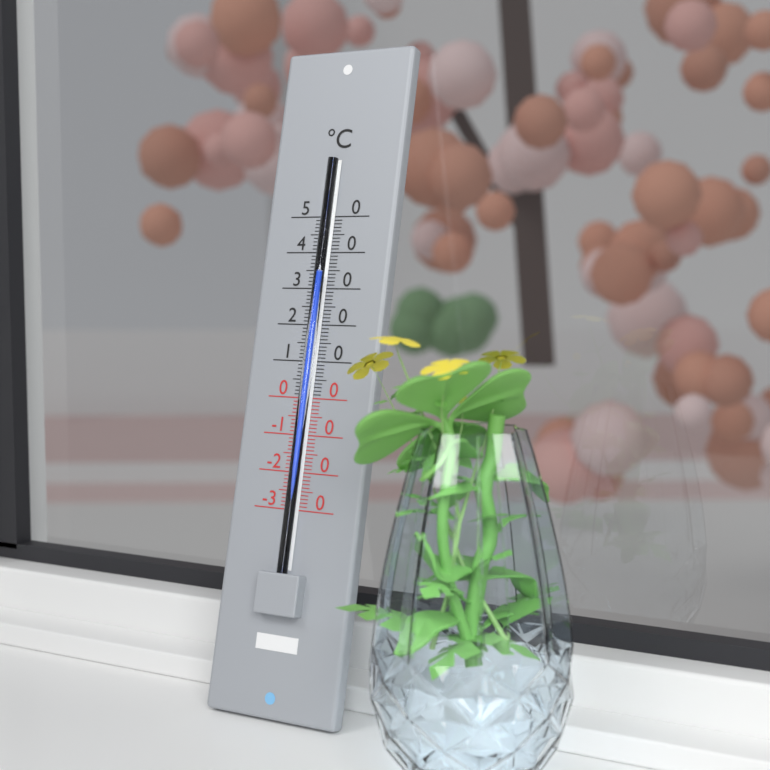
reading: 34 °C
